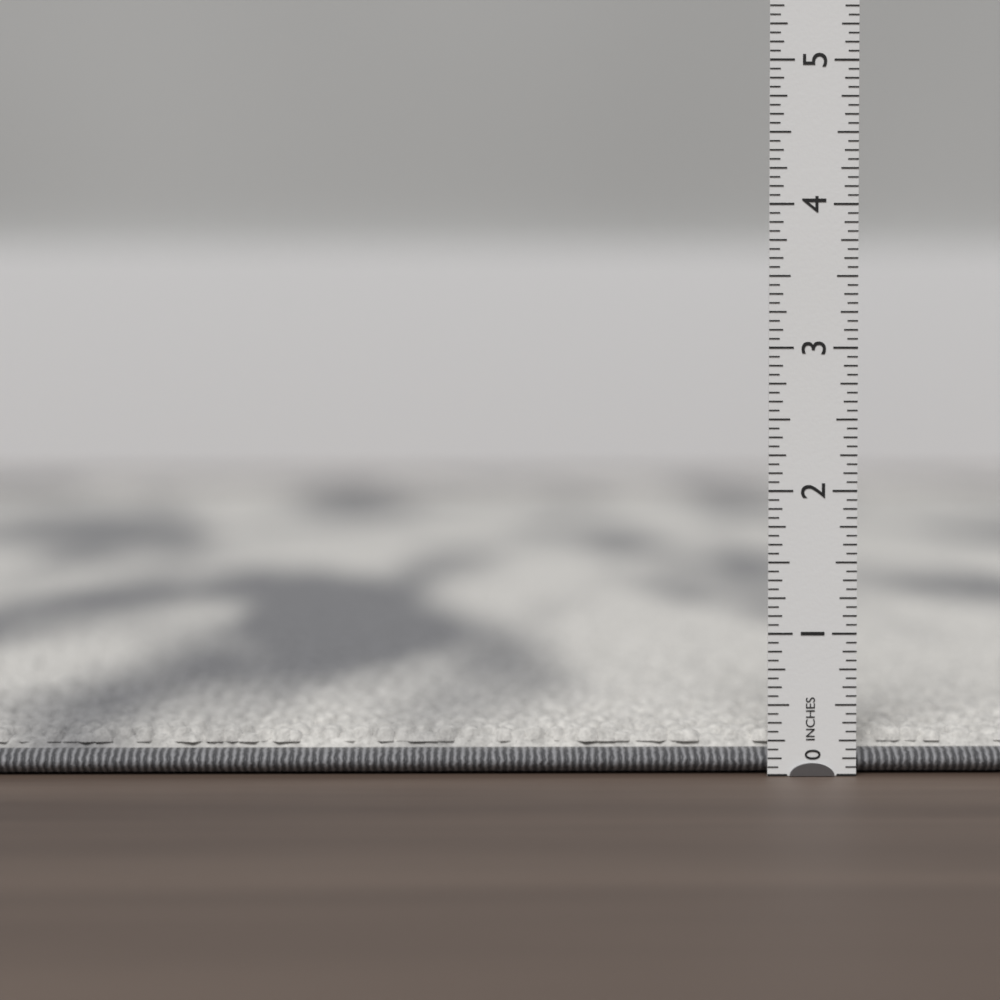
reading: 0.3125 in
